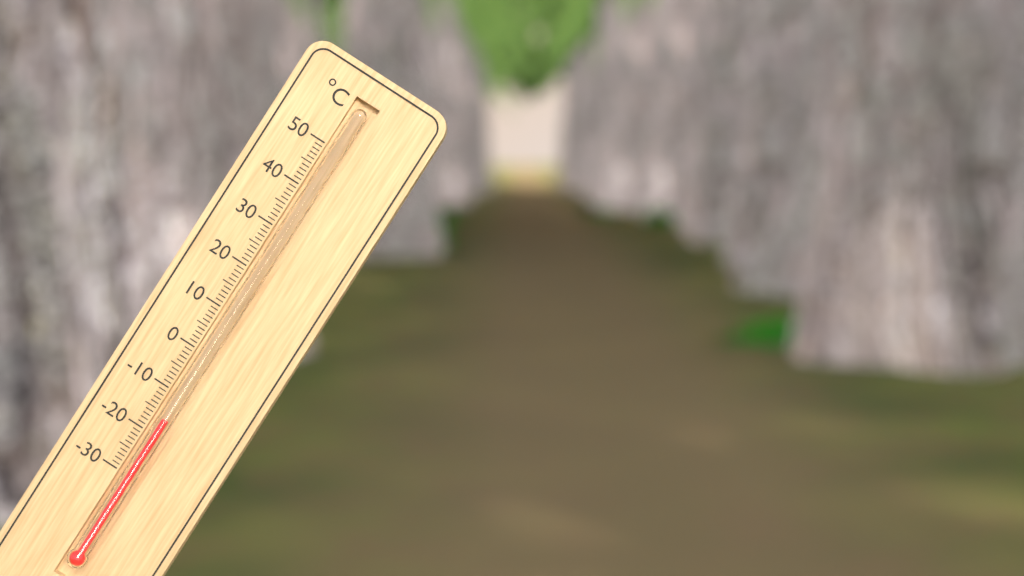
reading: -16 °C
